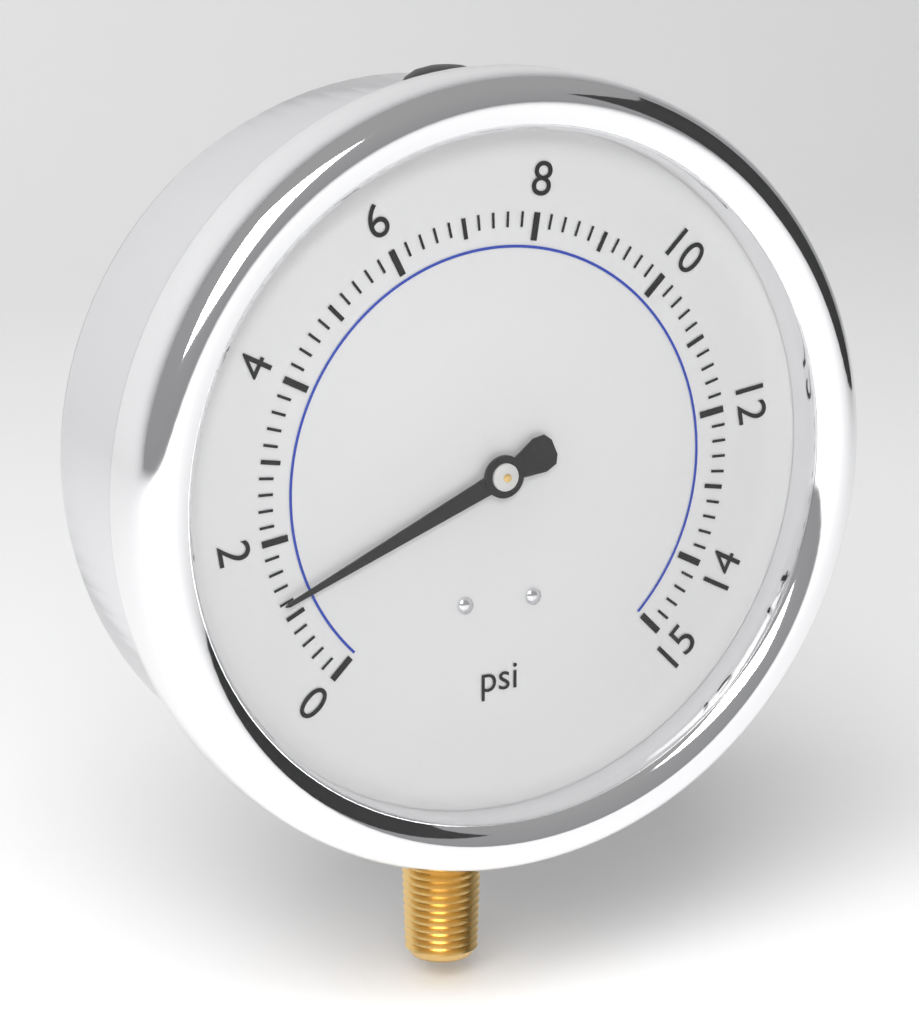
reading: 1.2 psi
